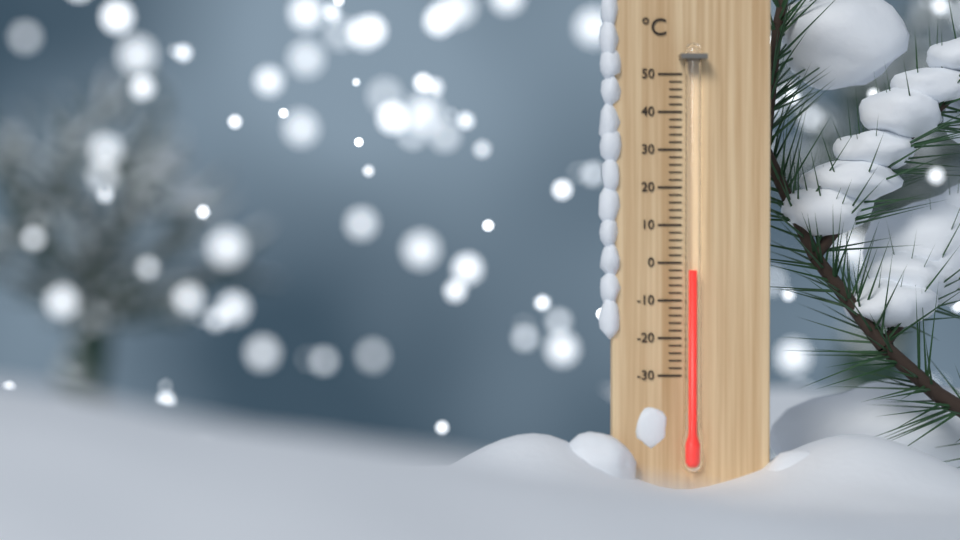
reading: -2 °C
